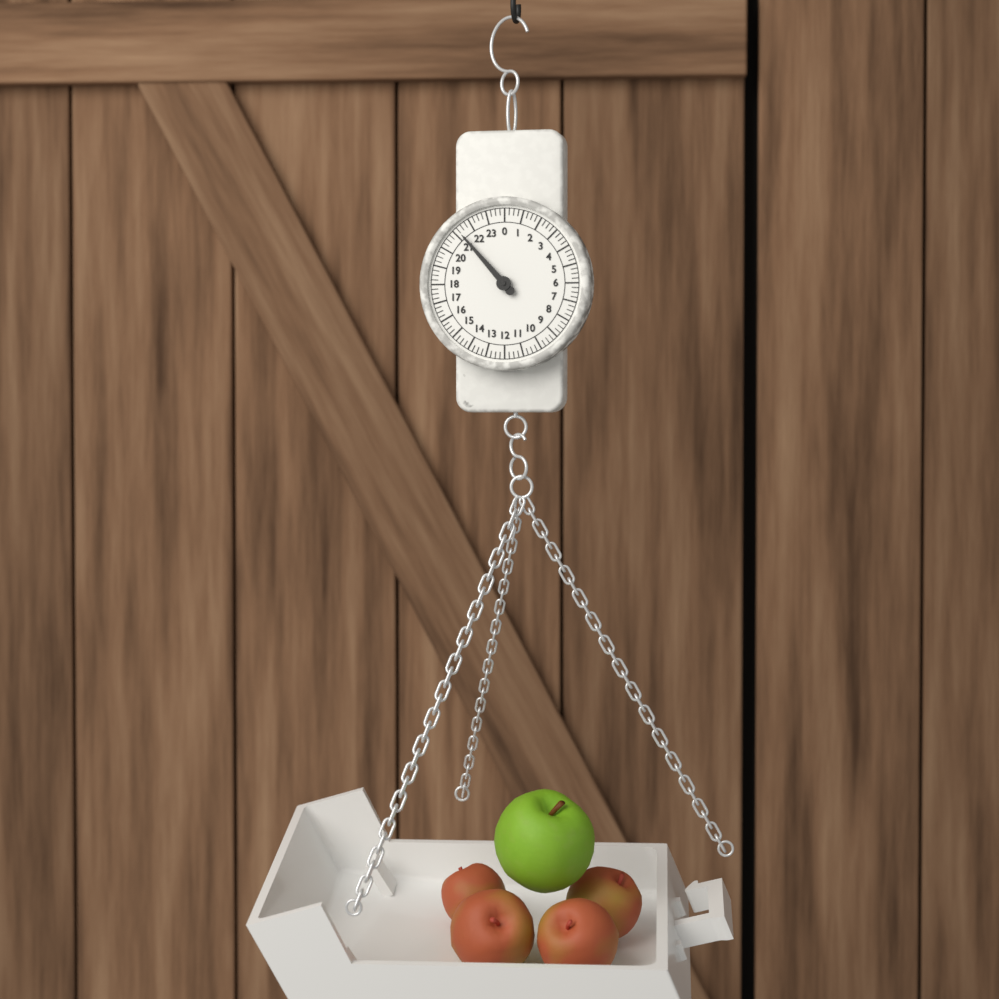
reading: 21.25 (no unit)
